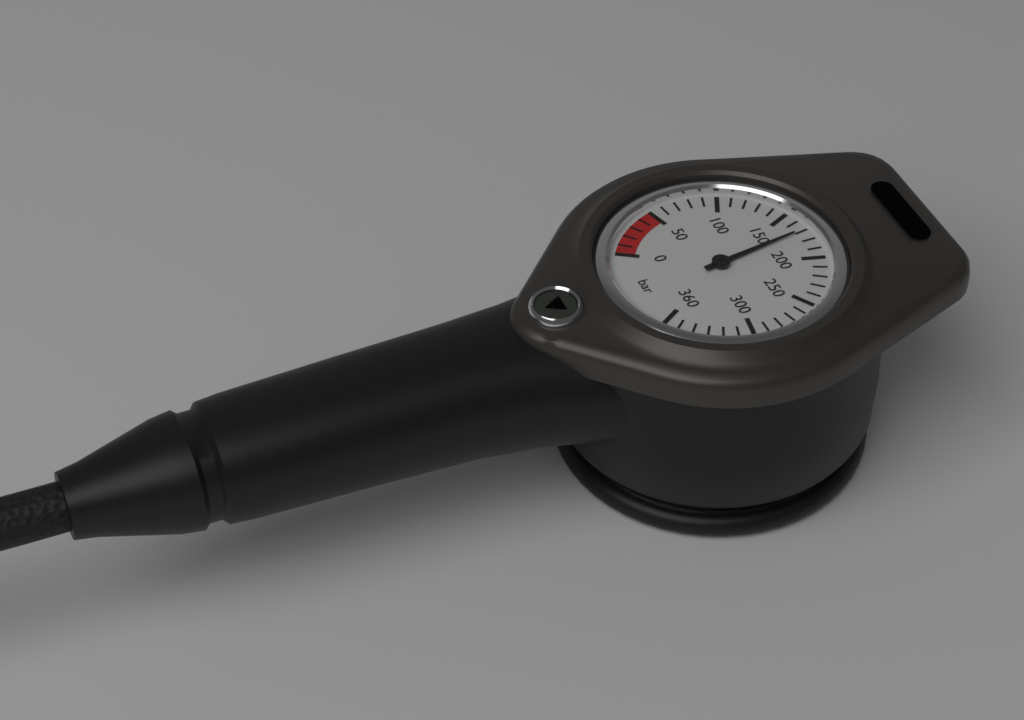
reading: 170 bar
